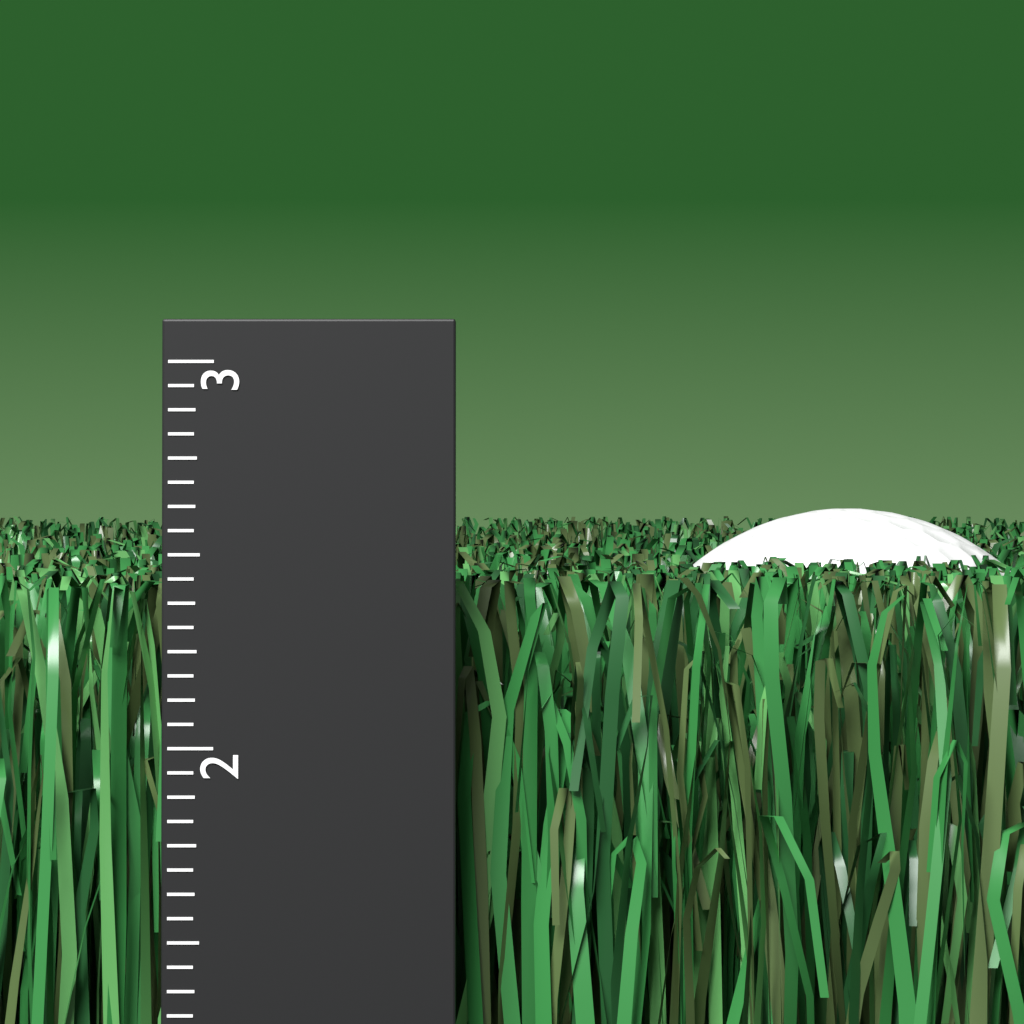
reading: 2.4375 (no unit)
